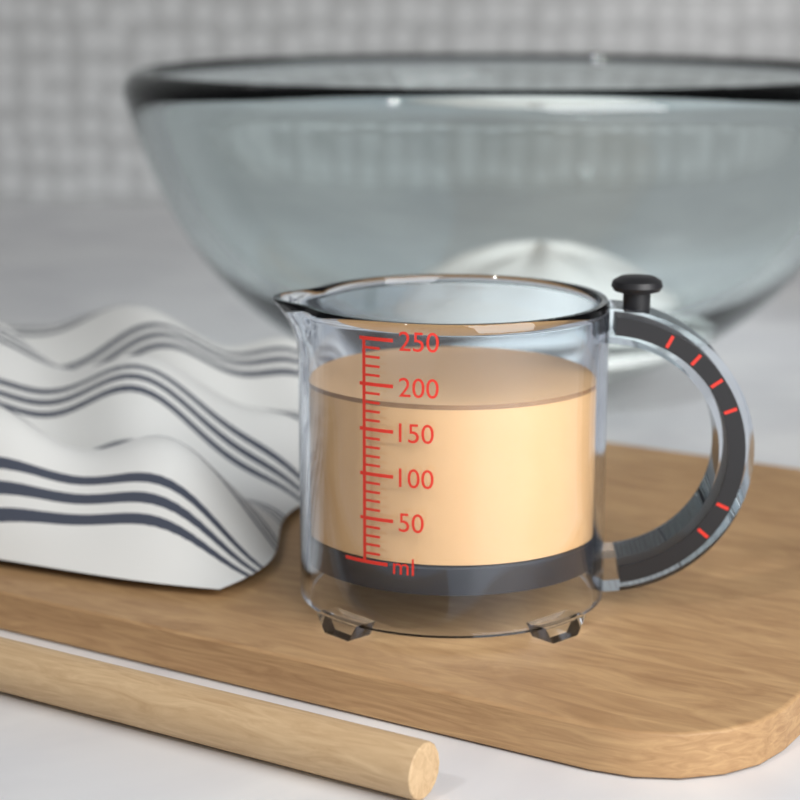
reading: 180 ml
